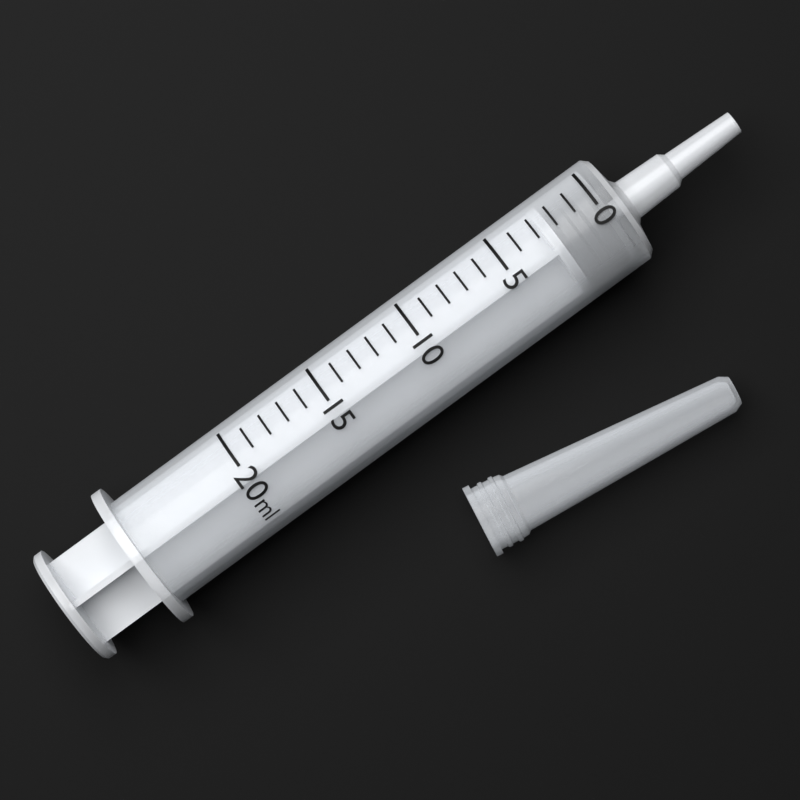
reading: 0 ml
